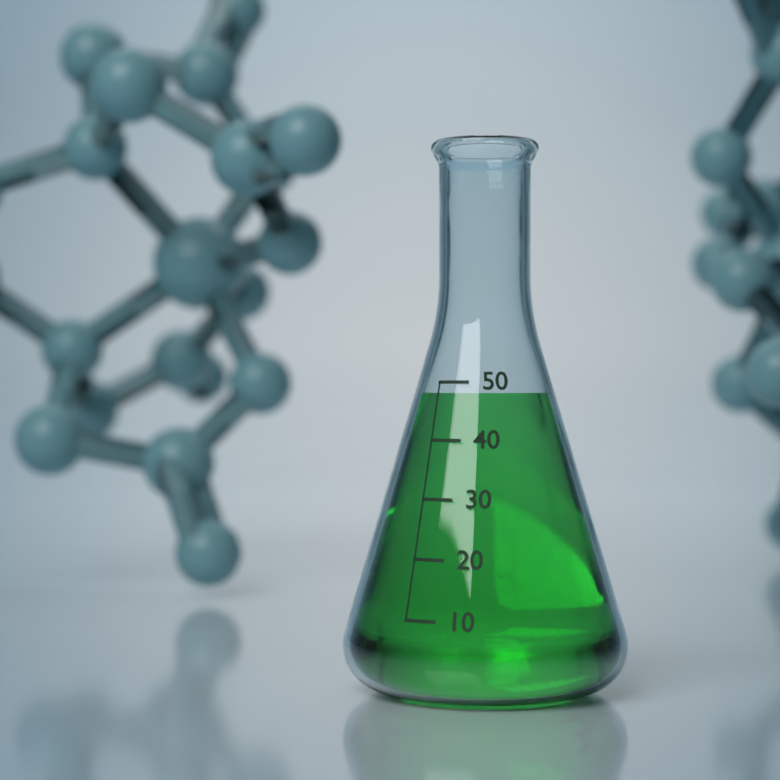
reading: 48 (no unit)
